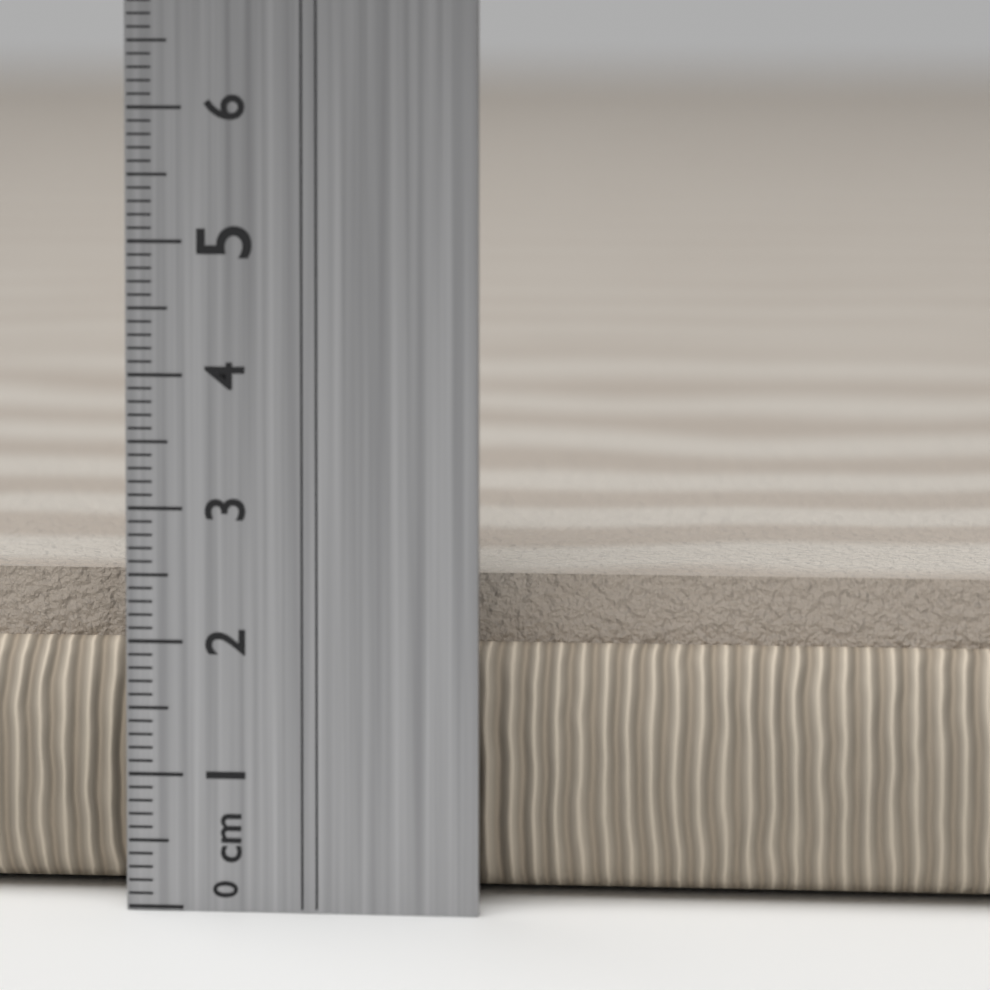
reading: 2.4 cm
